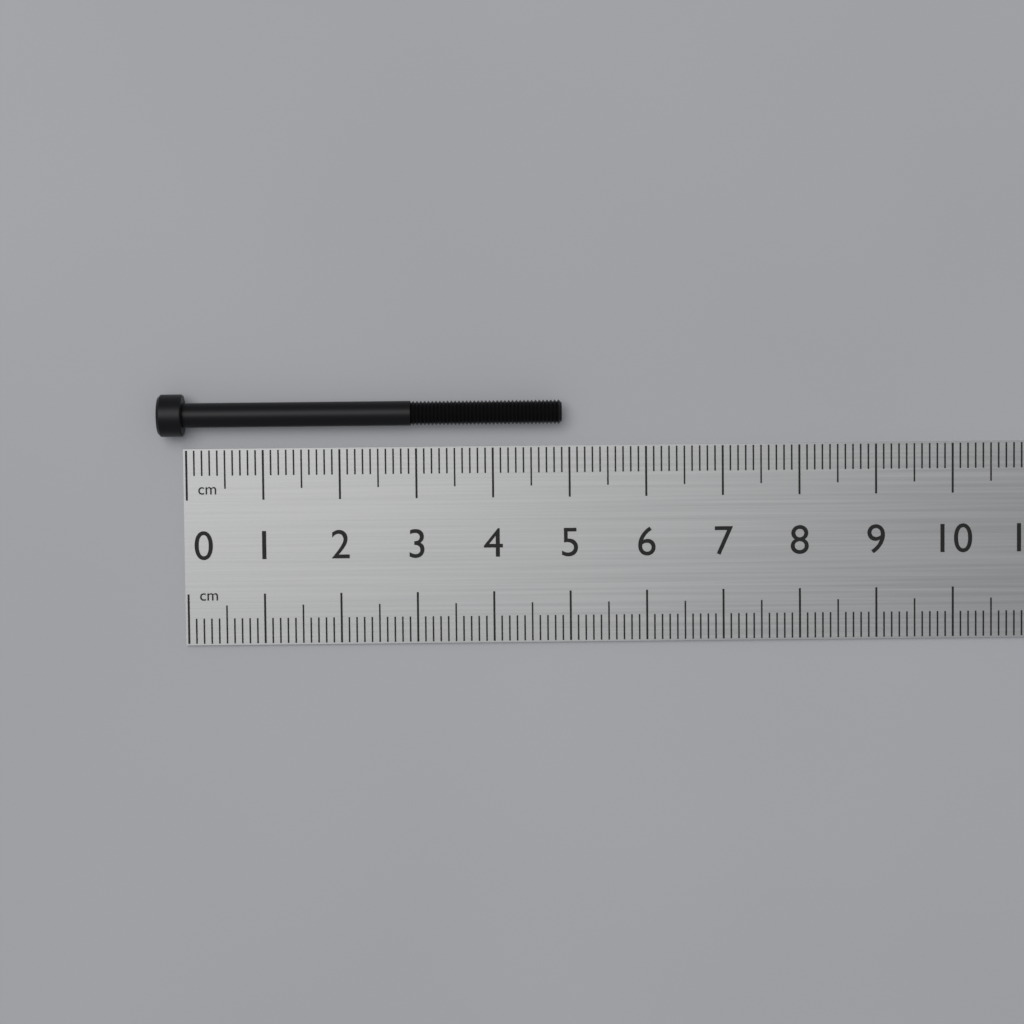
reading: 4.9 cm
